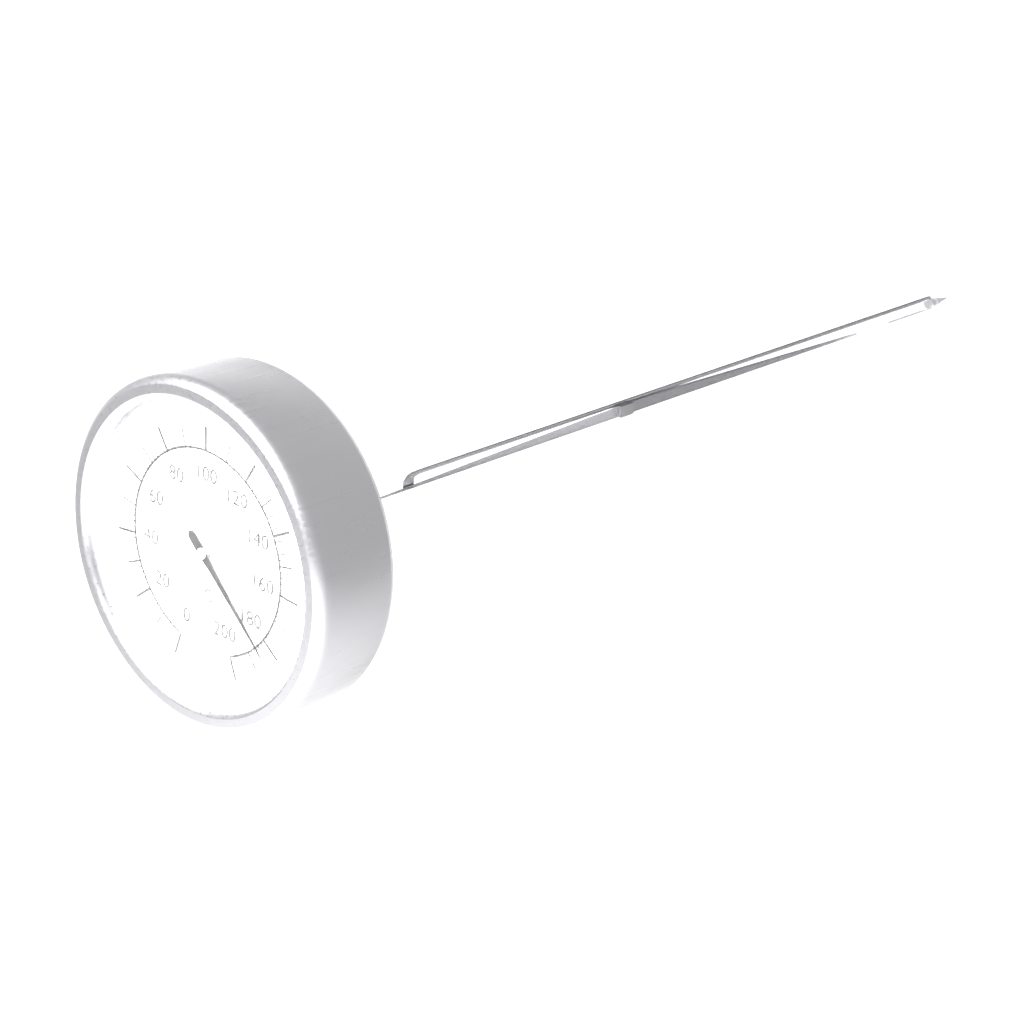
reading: 184 °C
